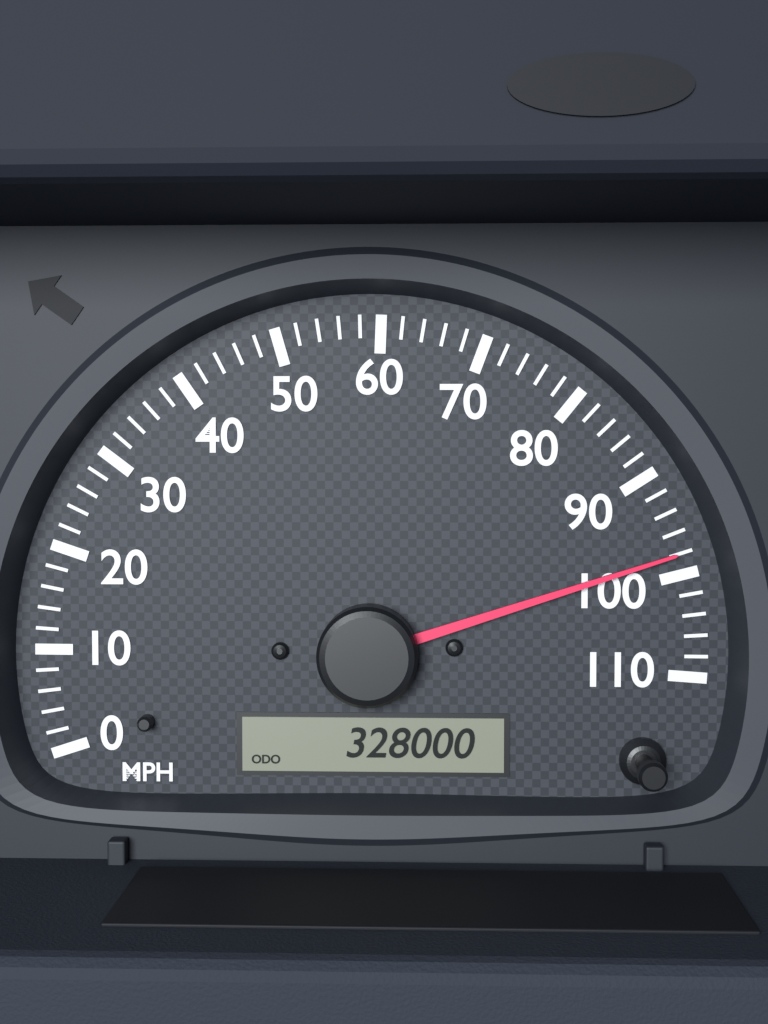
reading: 98 MPH
